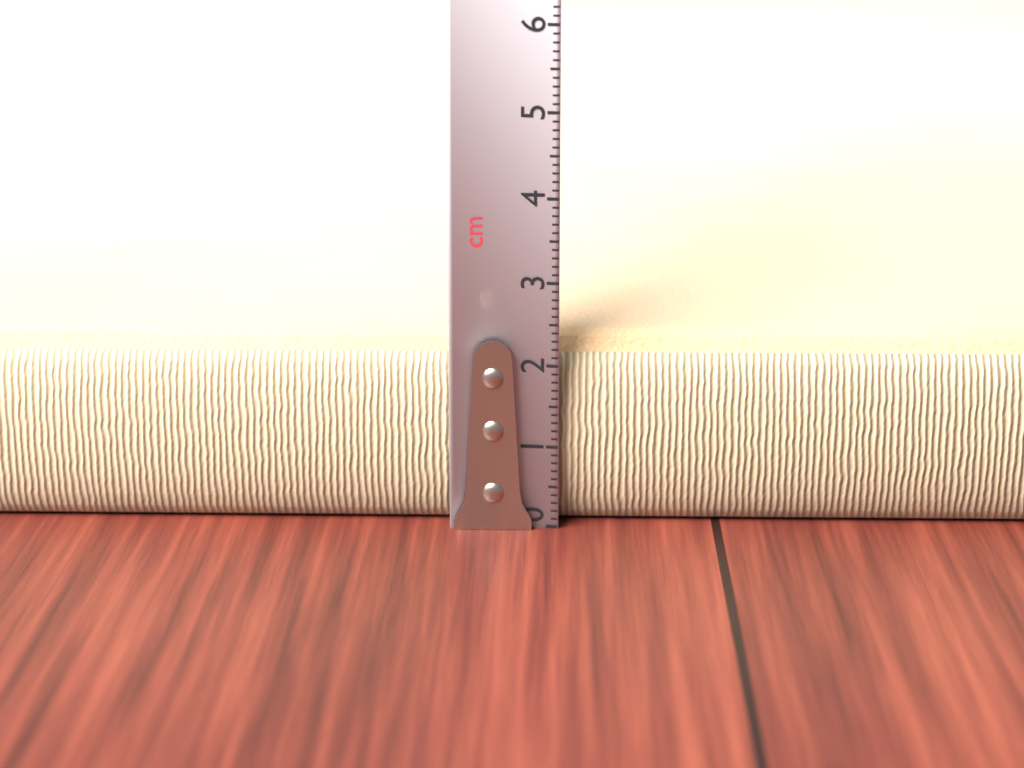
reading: 2.3 cm
